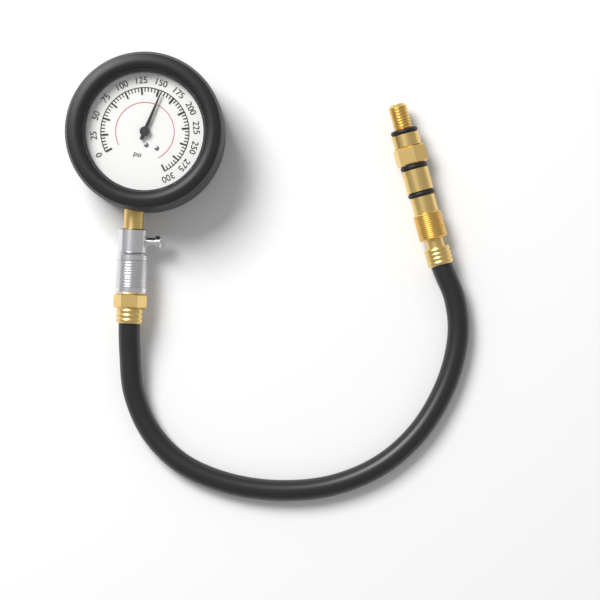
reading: 155 psi
